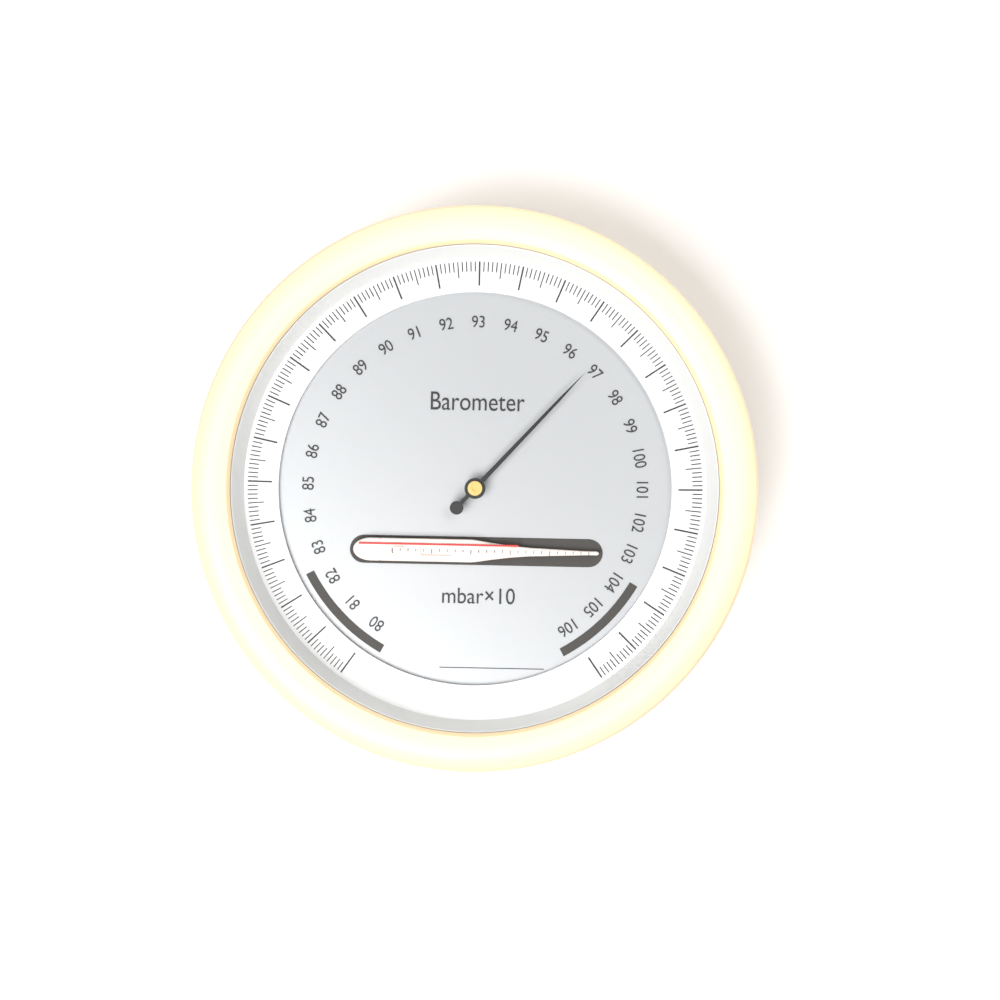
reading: 96.8 mbar×10
